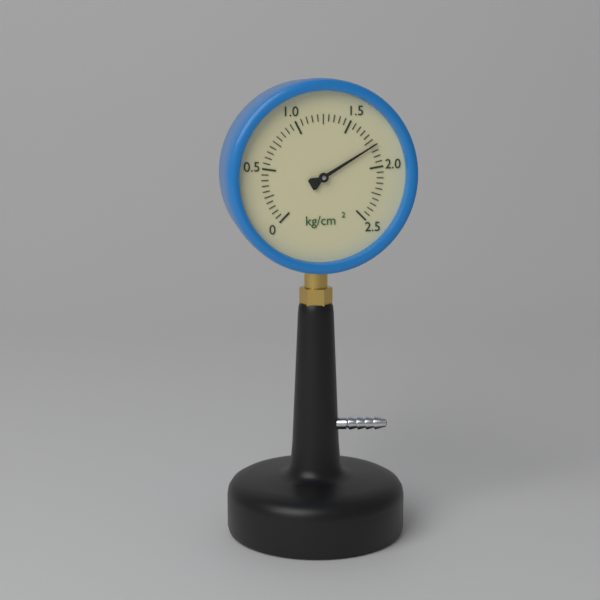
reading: 1.80 kg/cm²
